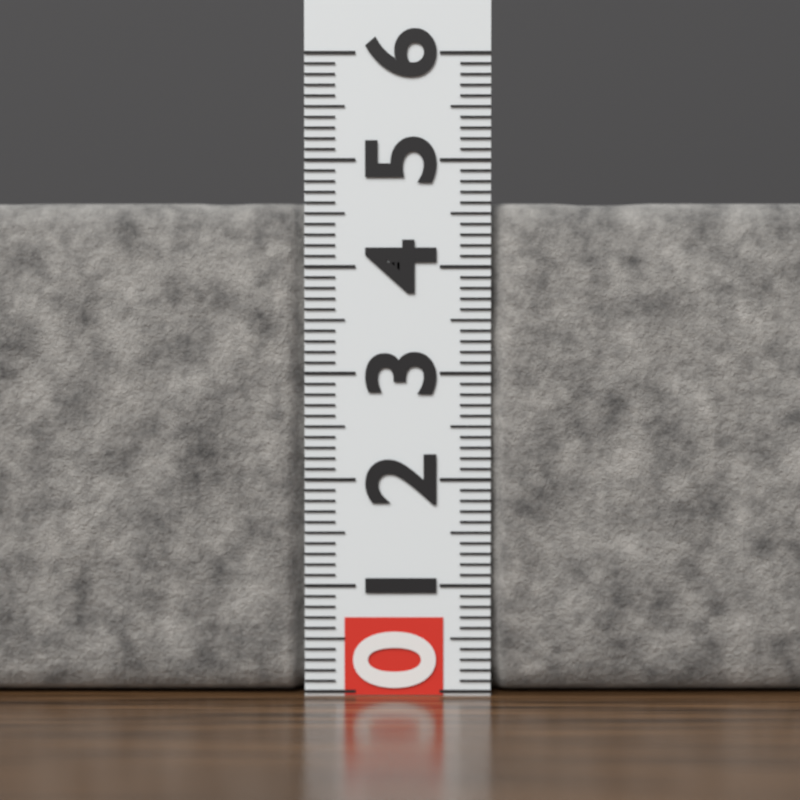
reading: 4.6 (no unit)
